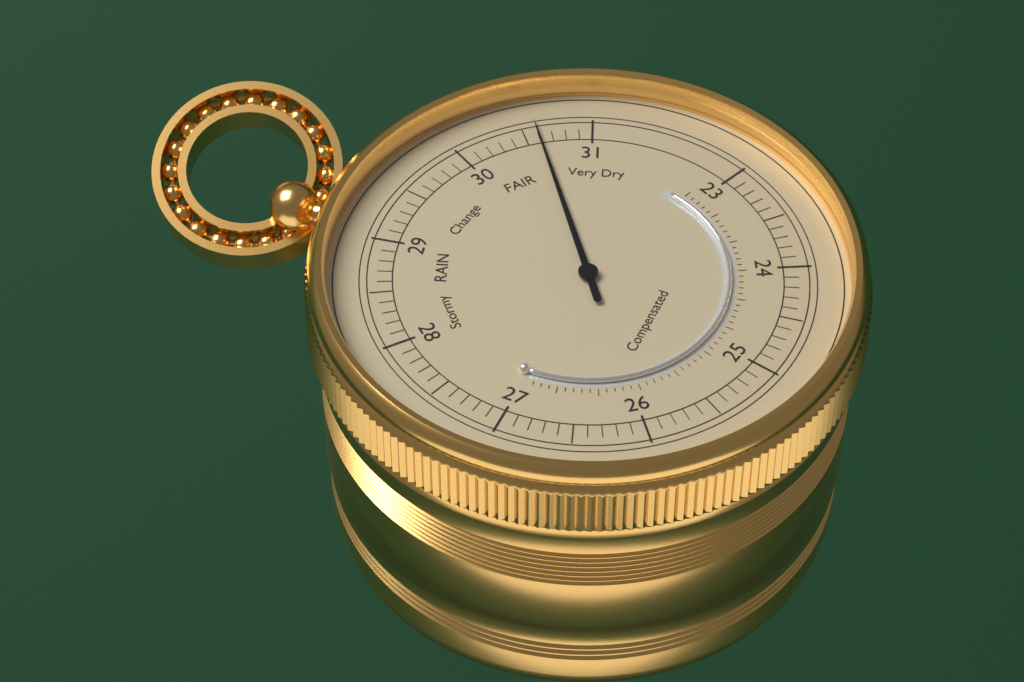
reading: 30.6 (no unit)
